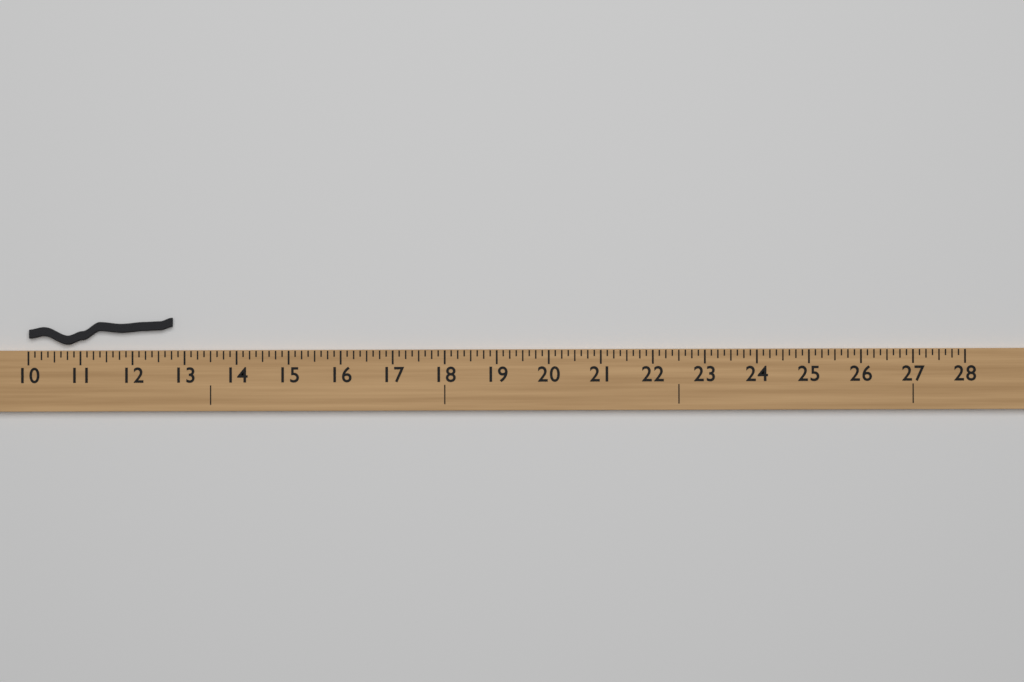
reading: 12.750 (no unit)
